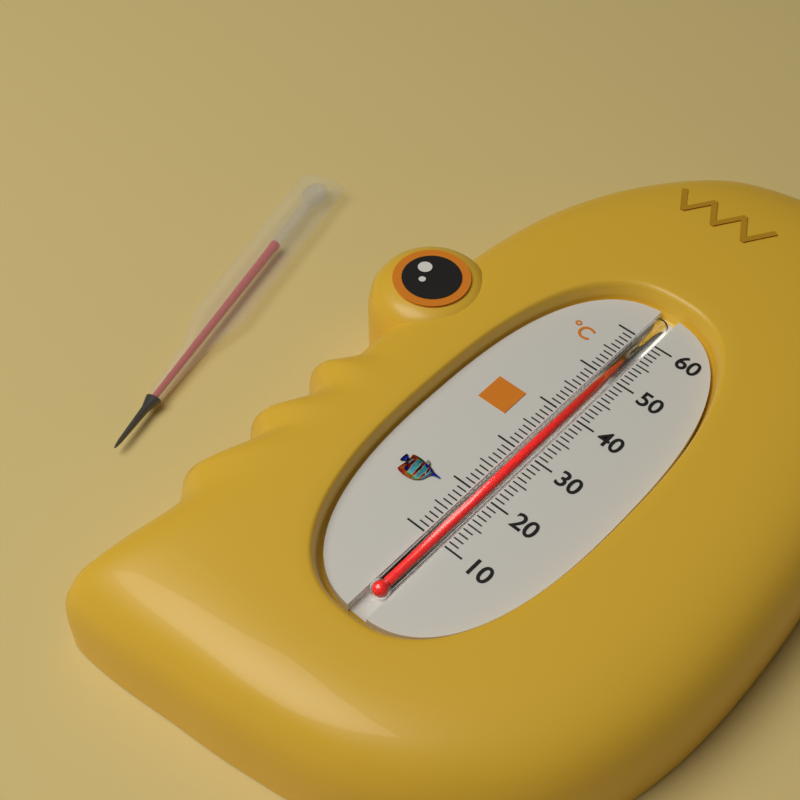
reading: 57 °C
